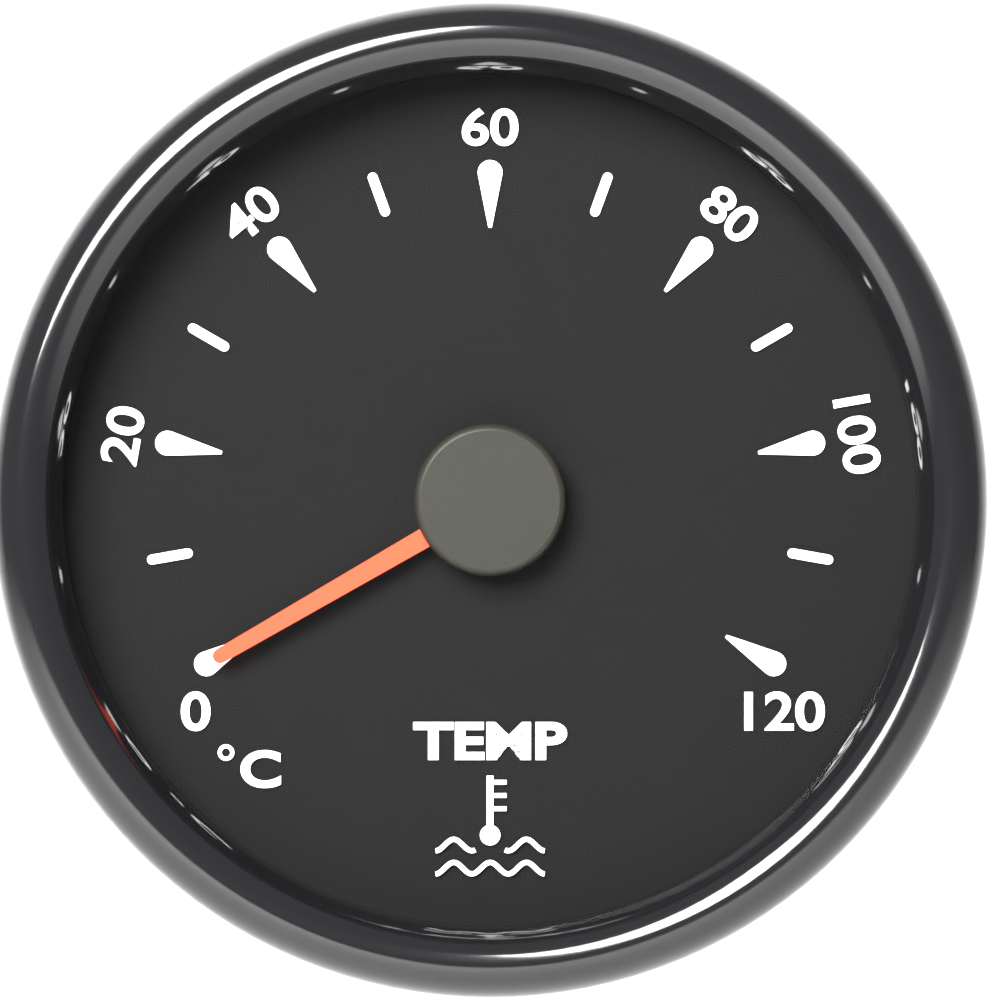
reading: 0 °C
